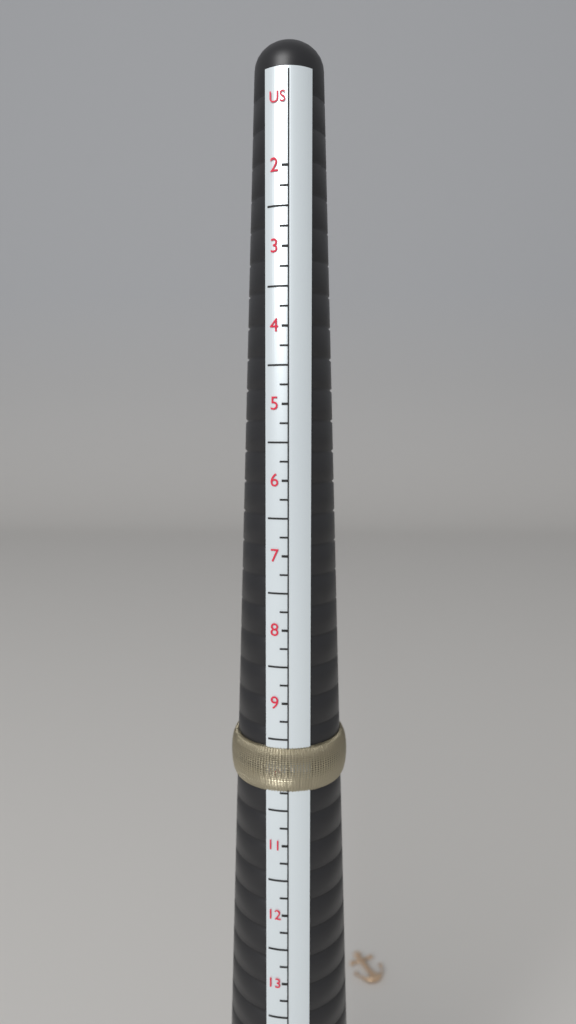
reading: 10.25 US
